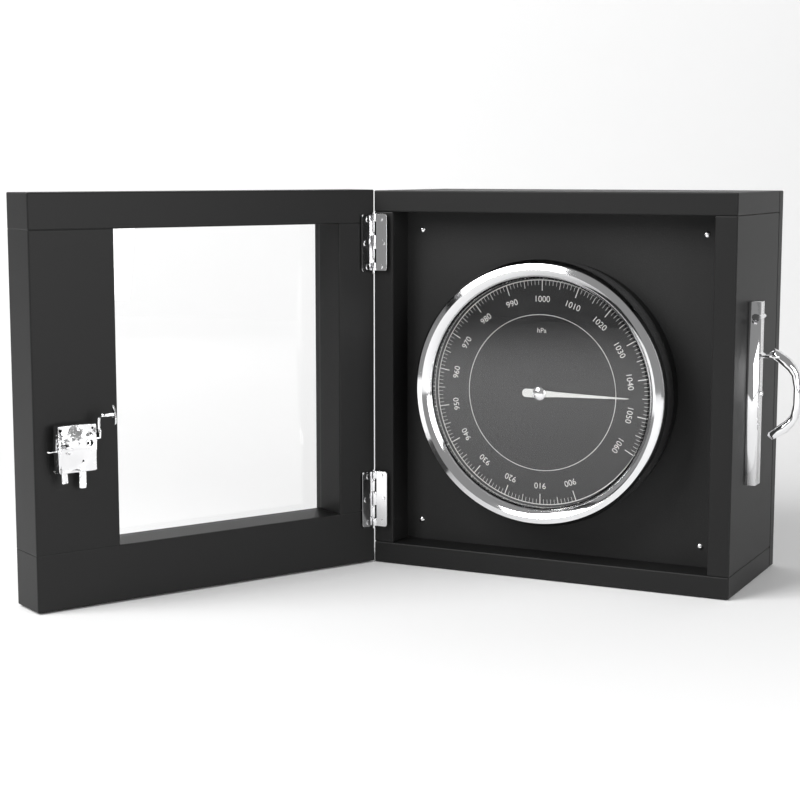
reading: 1045 hPa
